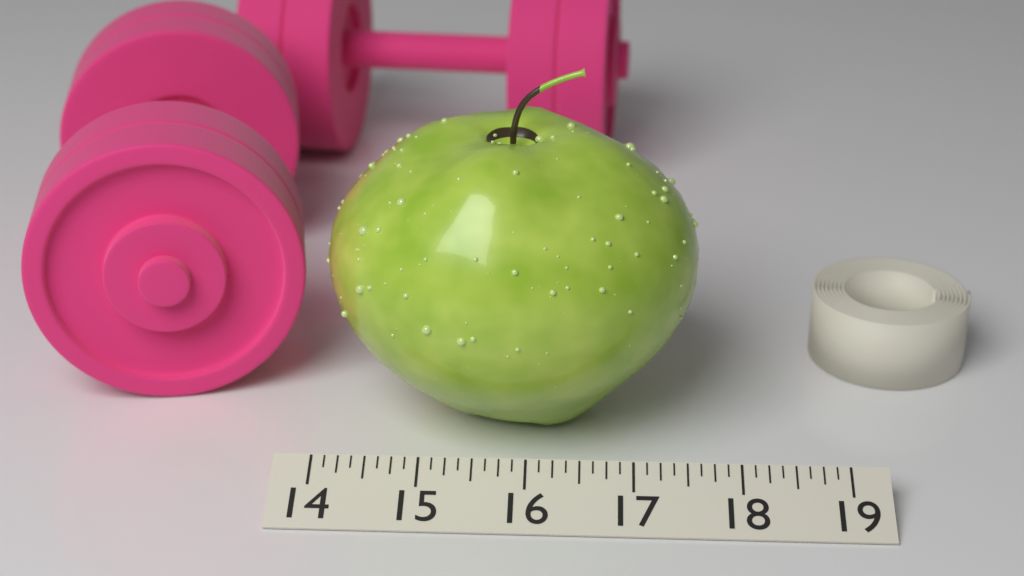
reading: 17.625 (no unit)
